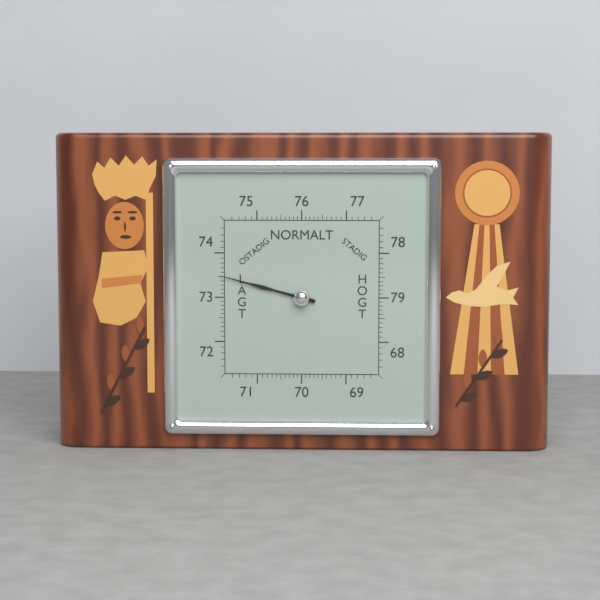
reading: 73.5 (no unit)
